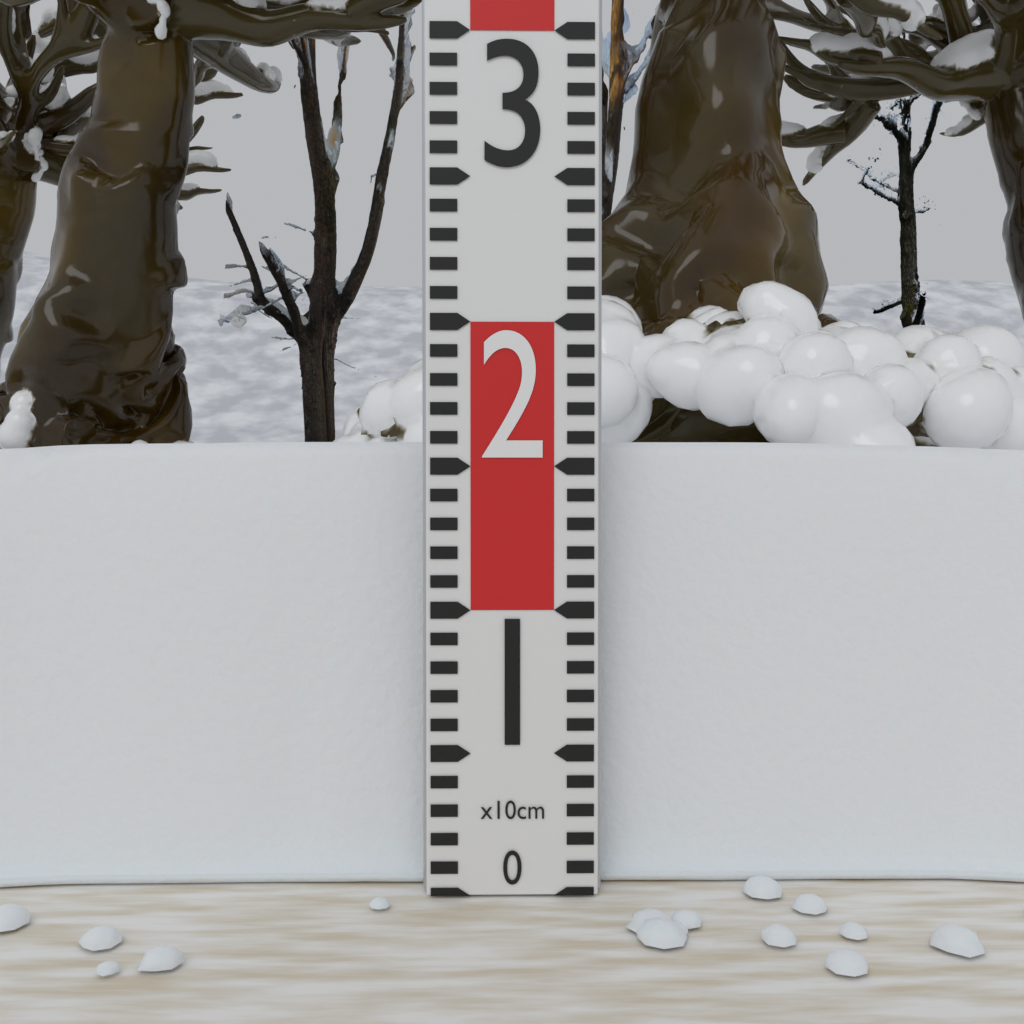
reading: 16 cm
